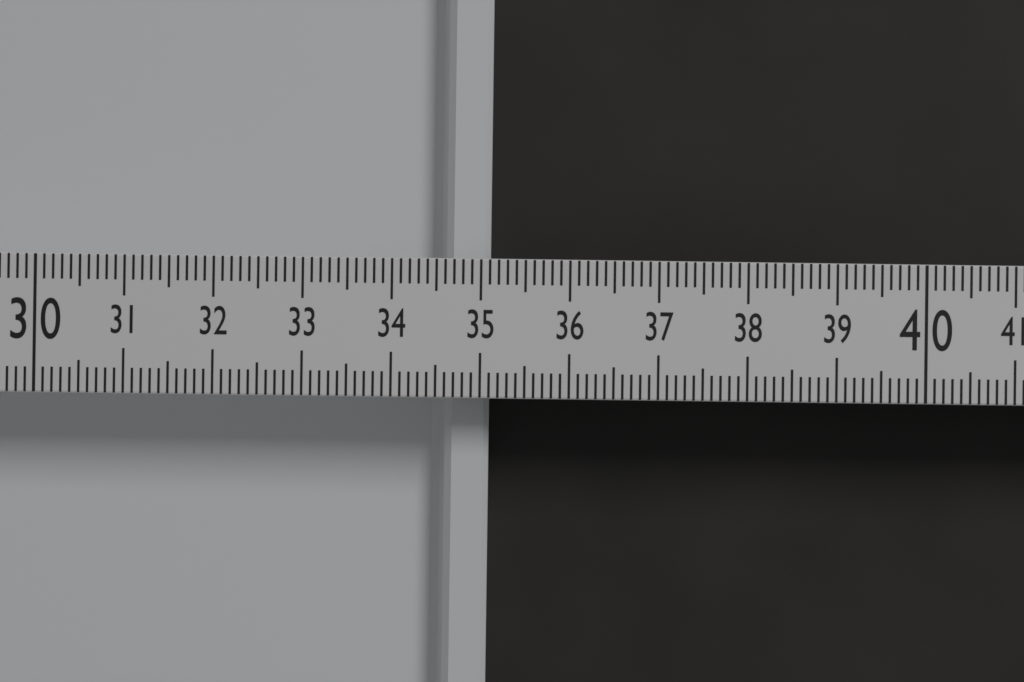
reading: 35.1 (no unit)
